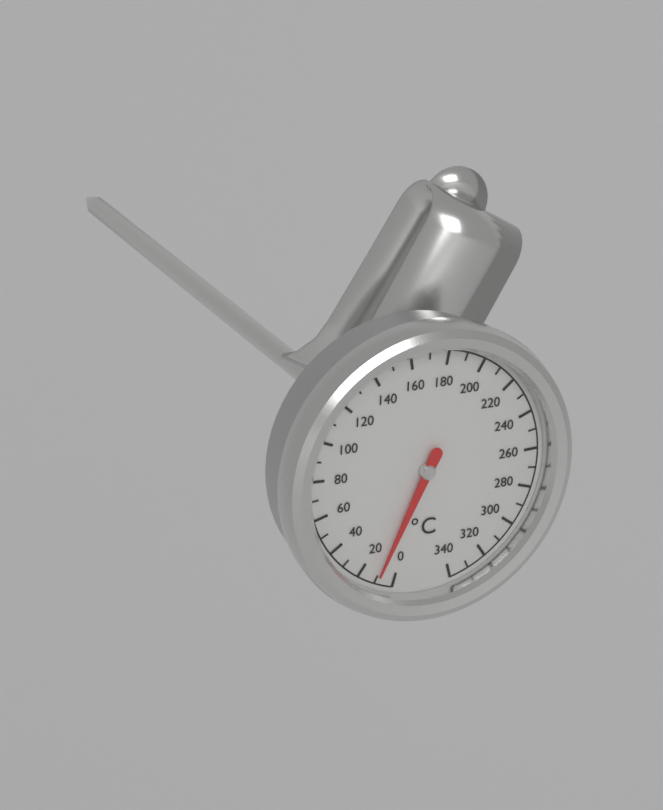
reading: 10 °C
